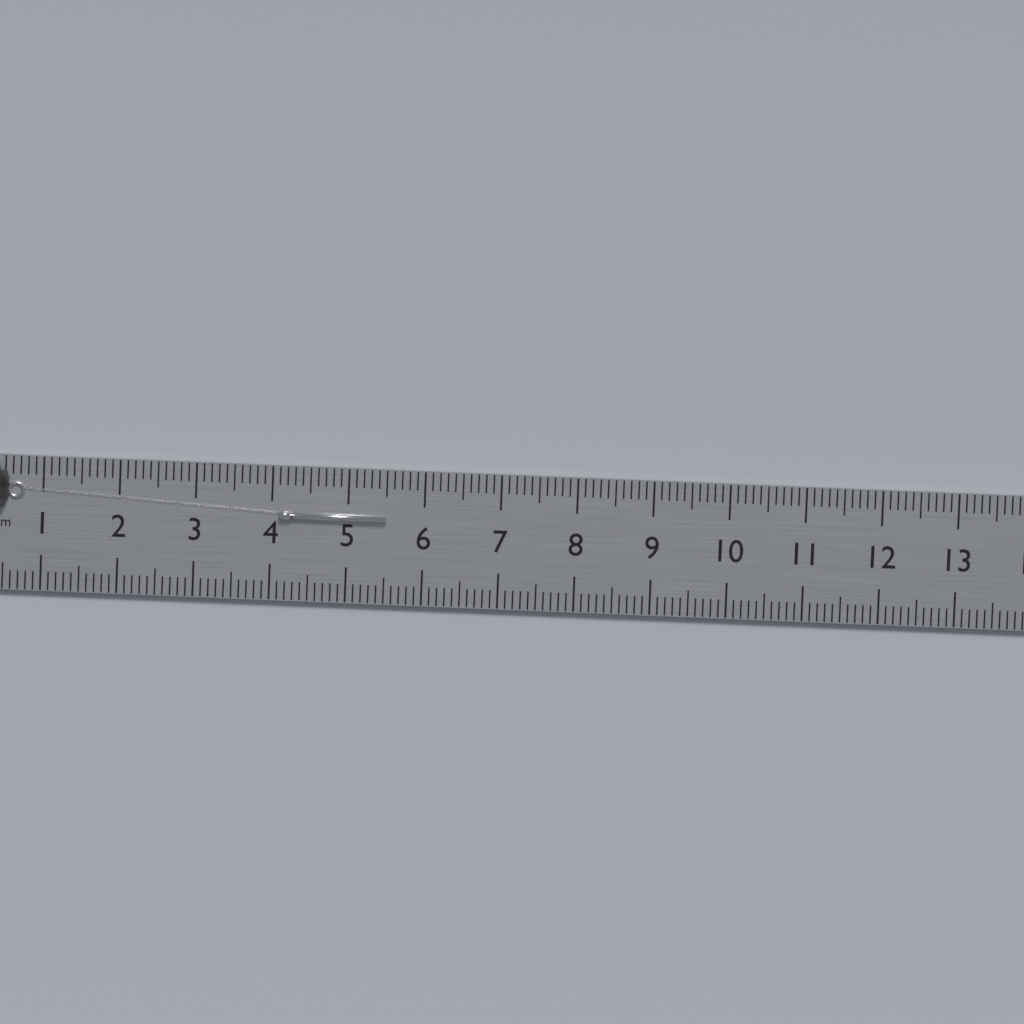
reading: 5.5 cm
